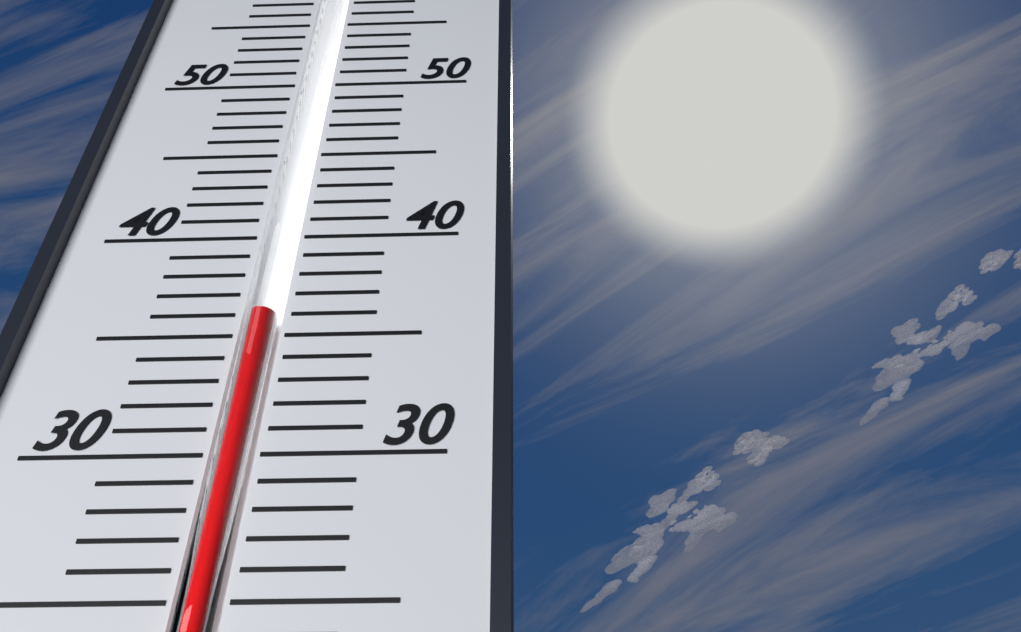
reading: 36 (no unit)
